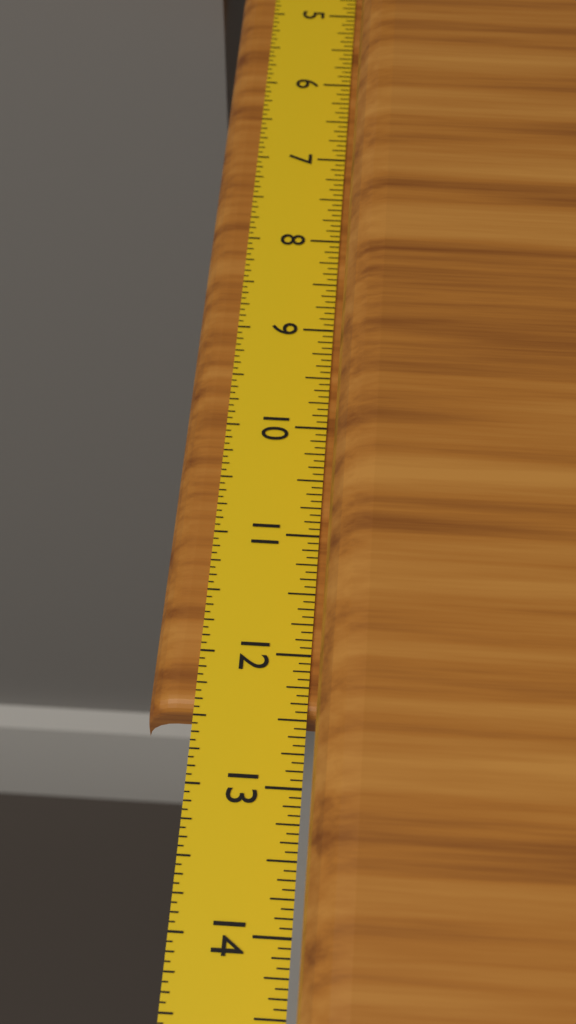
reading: 12.4375 in
